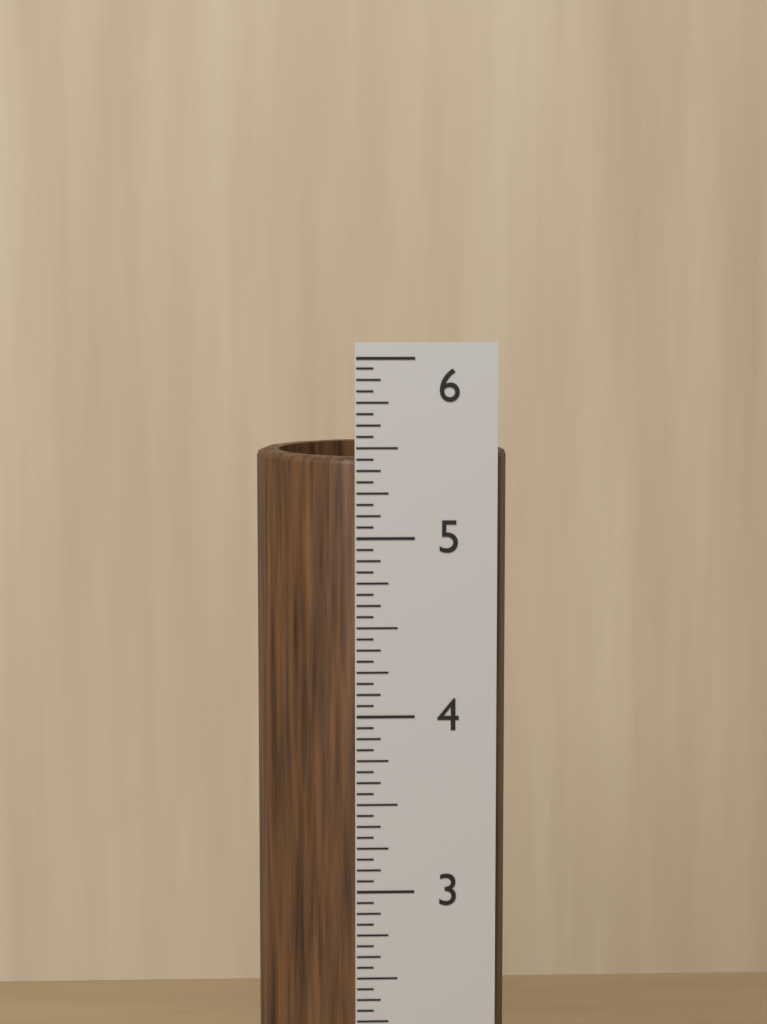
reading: 5.4375 in
